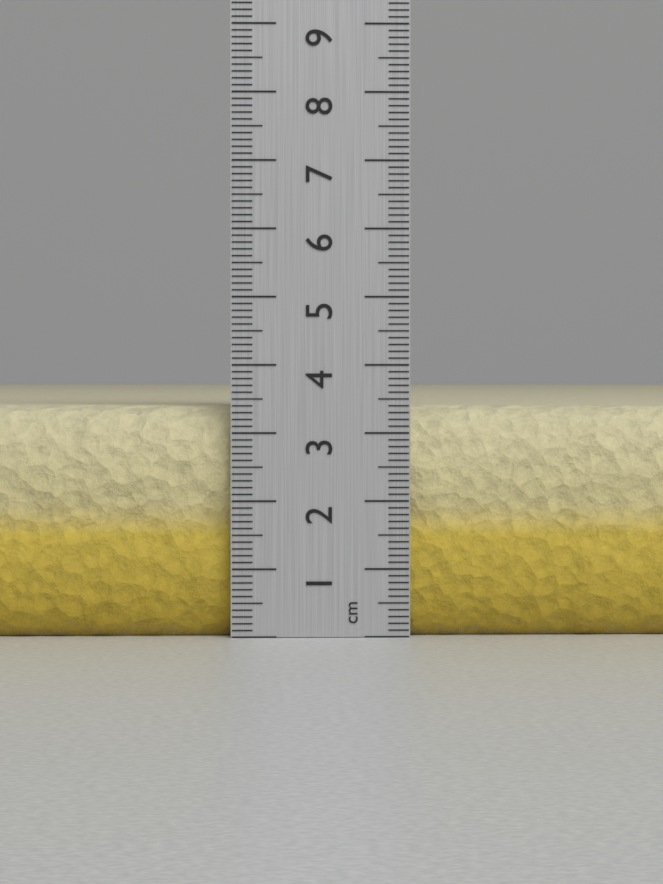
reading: 3.4 cm
